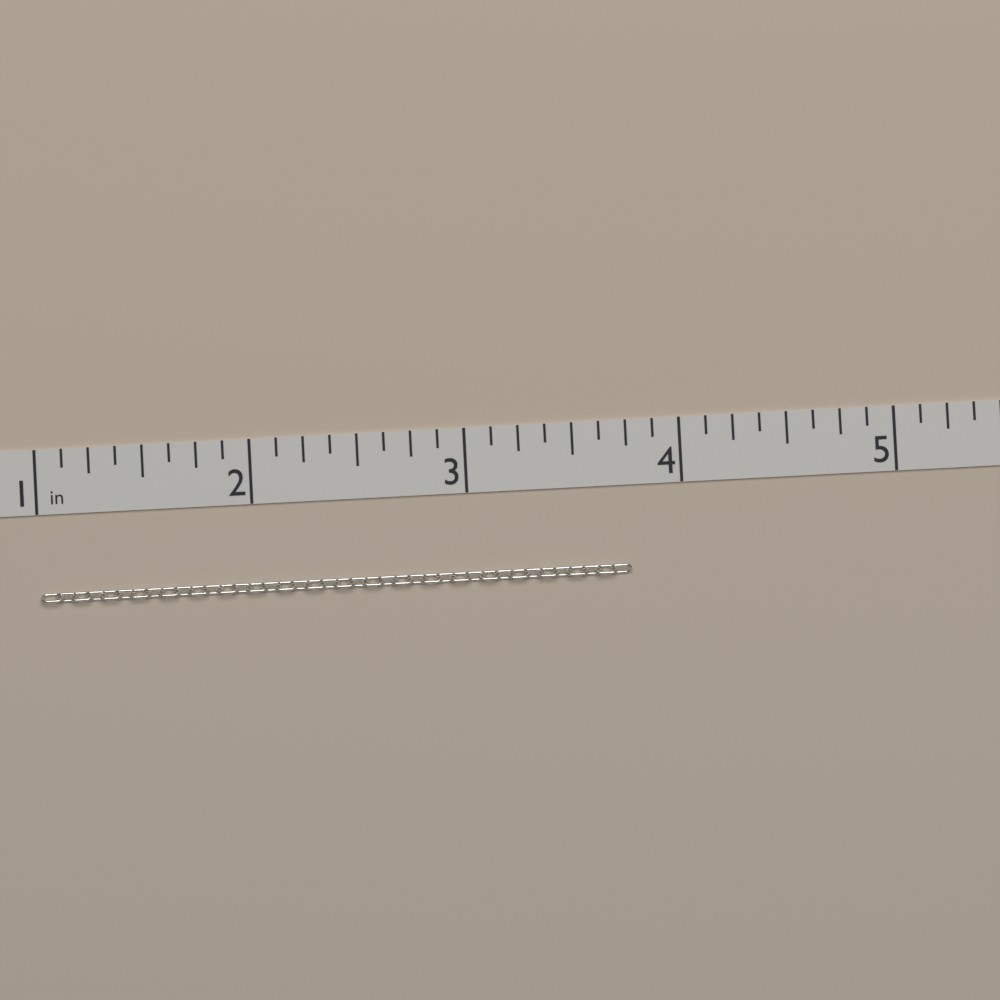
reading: 3.750 in
